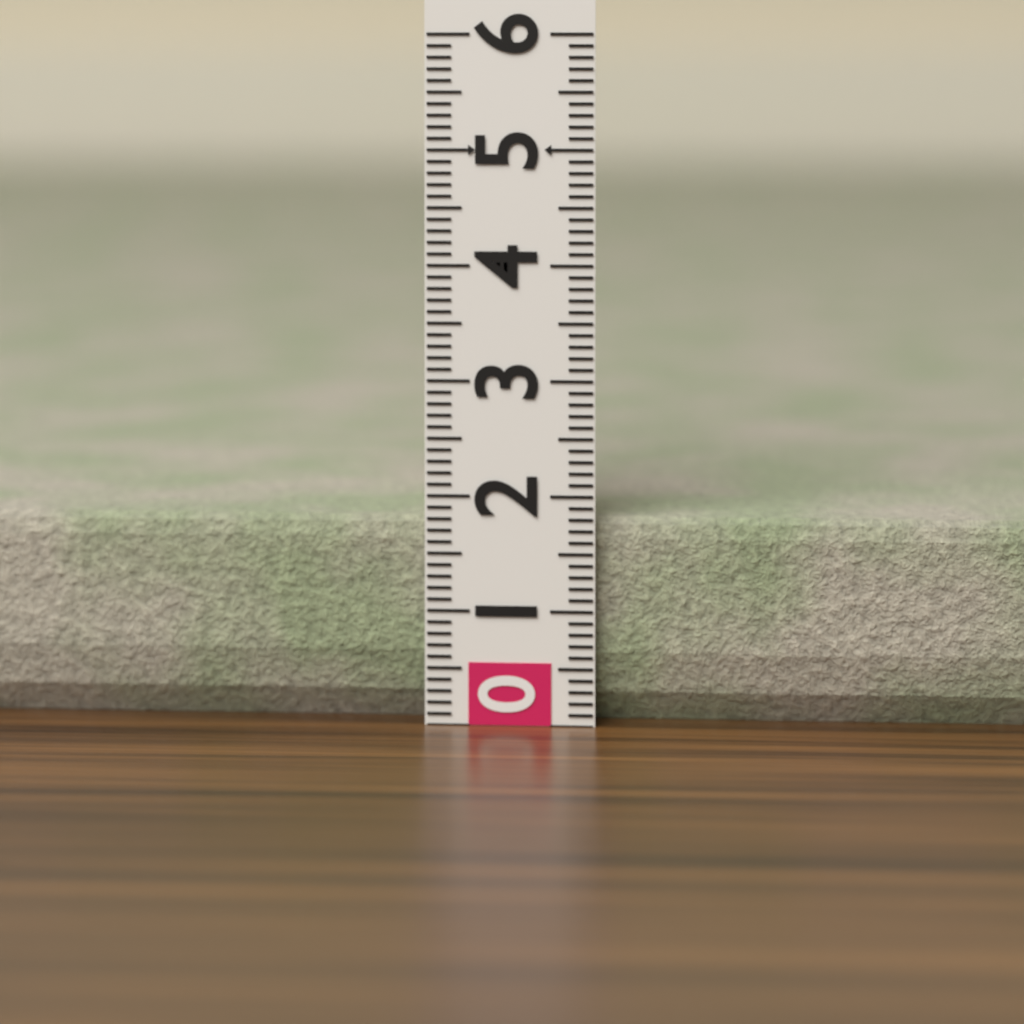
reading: 1.8 (no unit)
